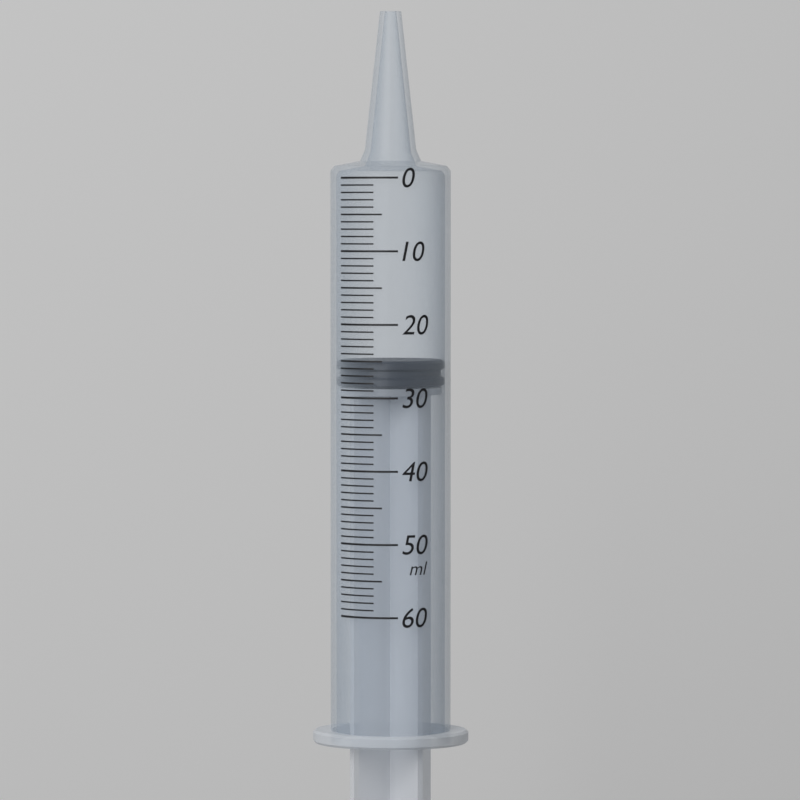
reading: 25 ml
